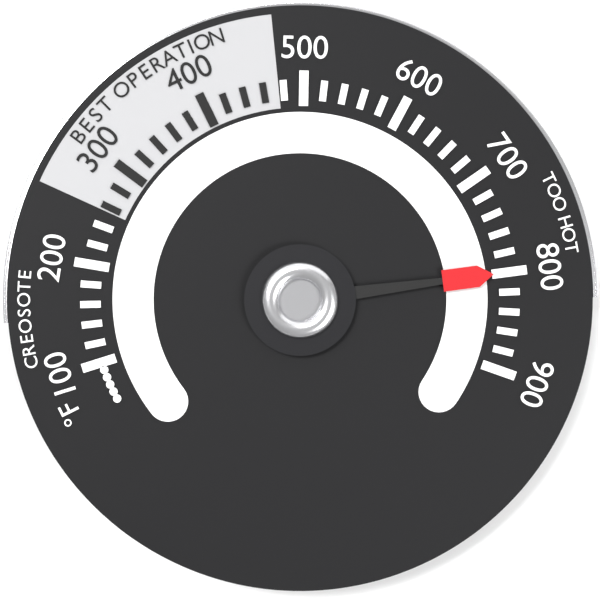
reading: 800 °F
